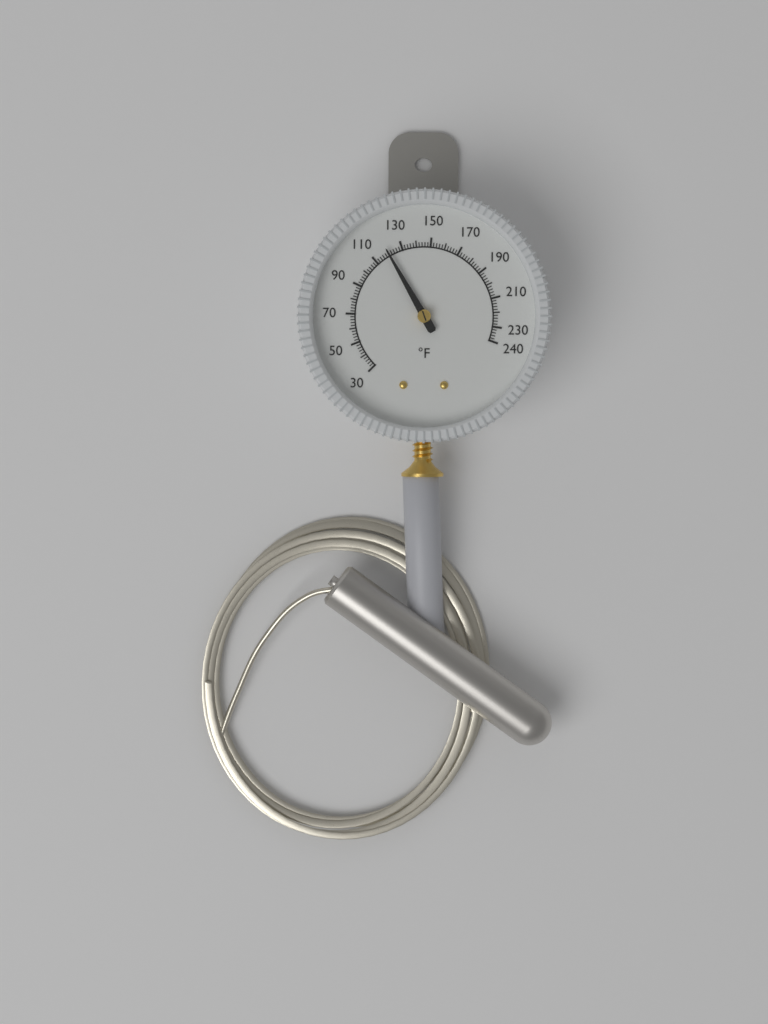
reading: 120 °F
